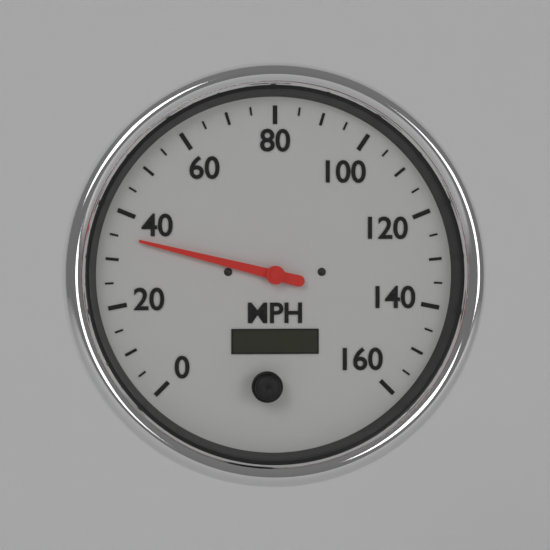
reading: 35 MPH
